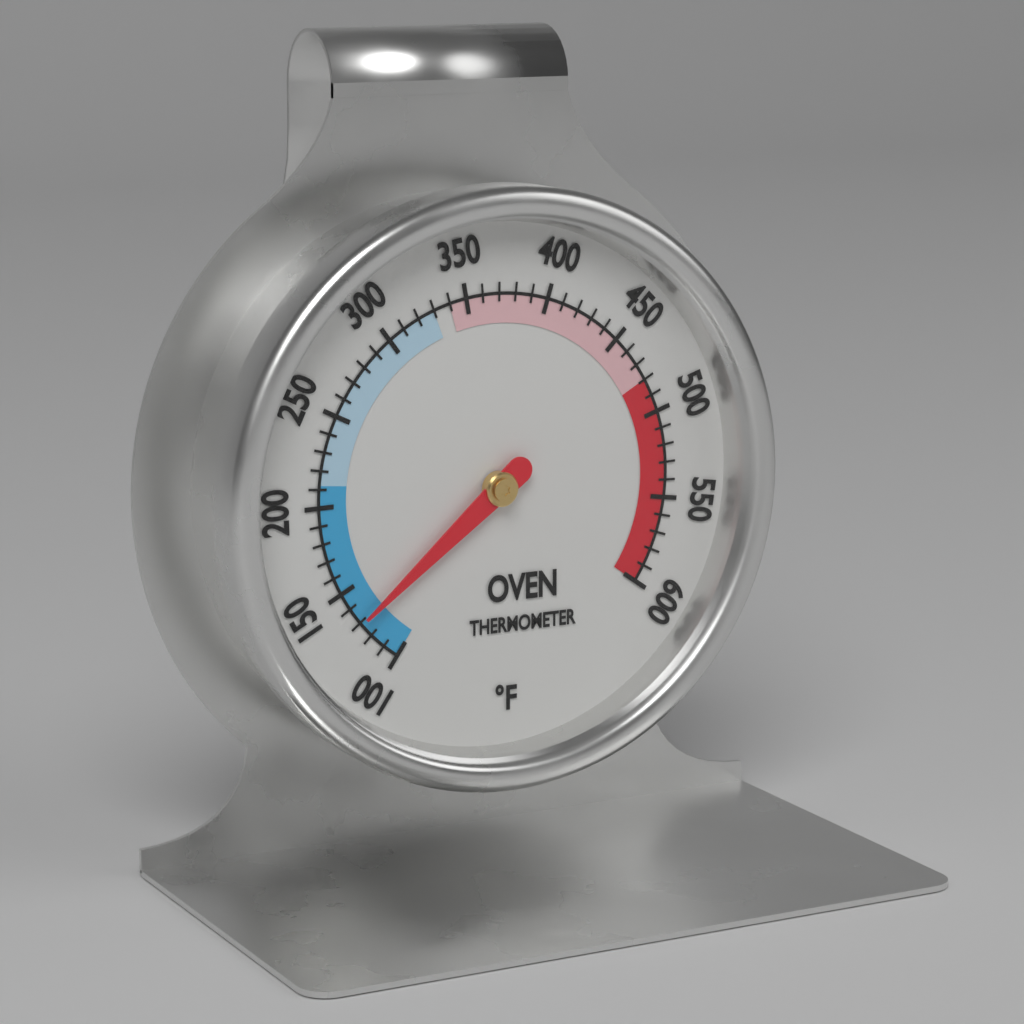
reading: 130 °F
